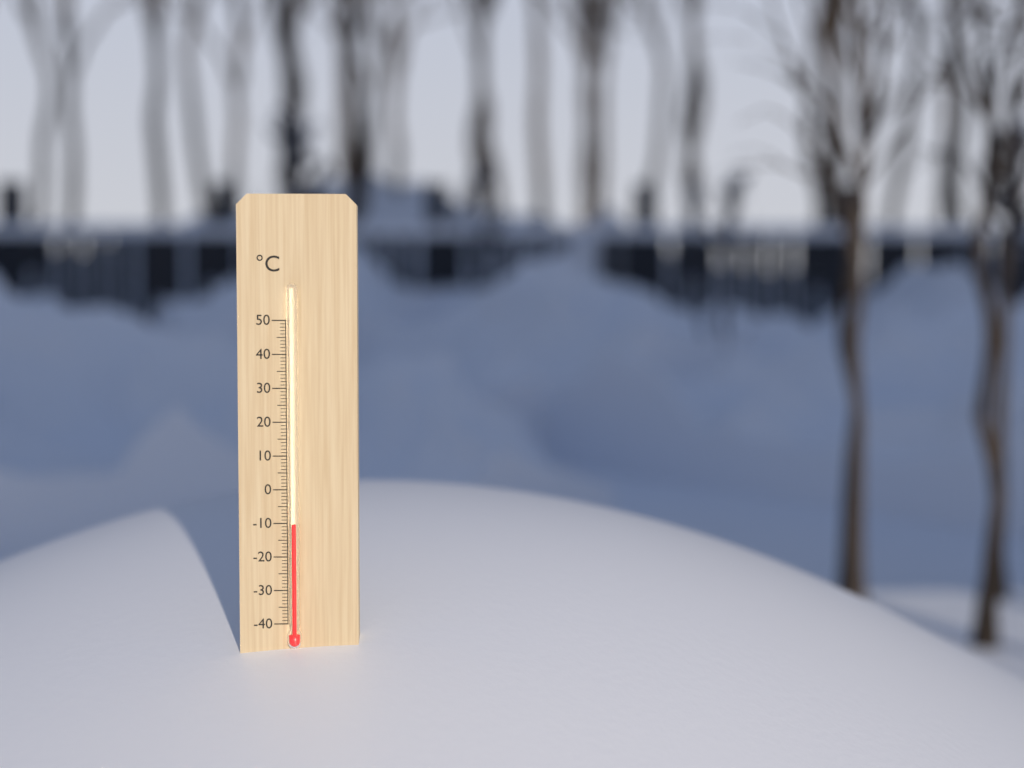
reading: -10 °C
